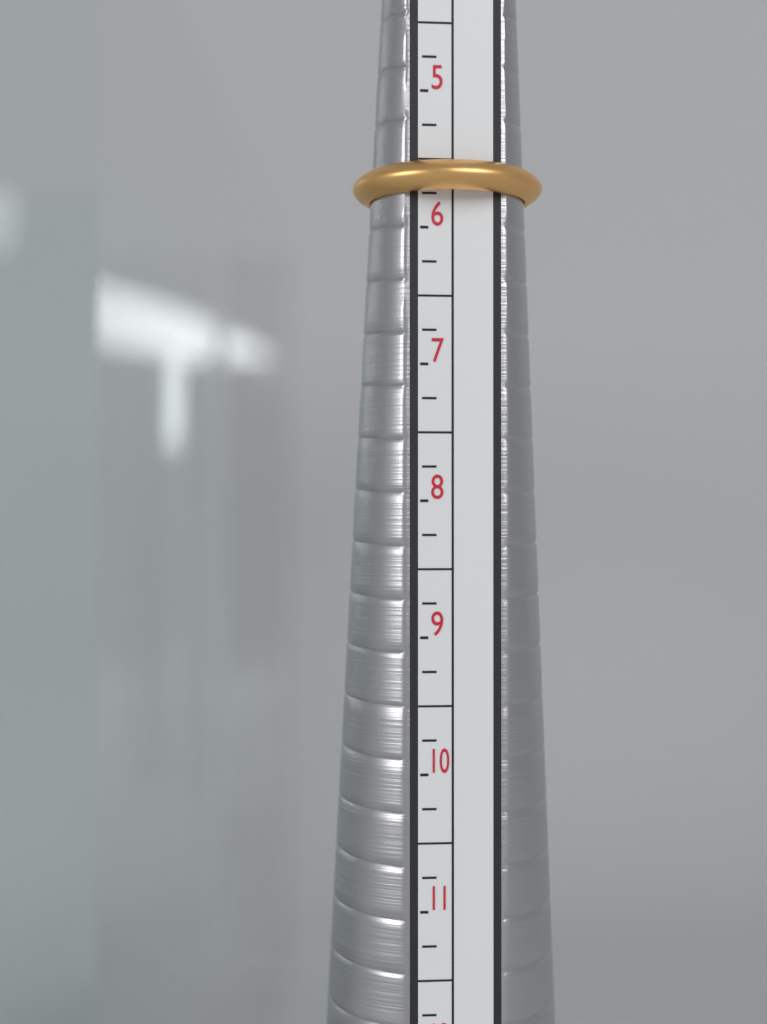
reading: 5.75 (no unit)
